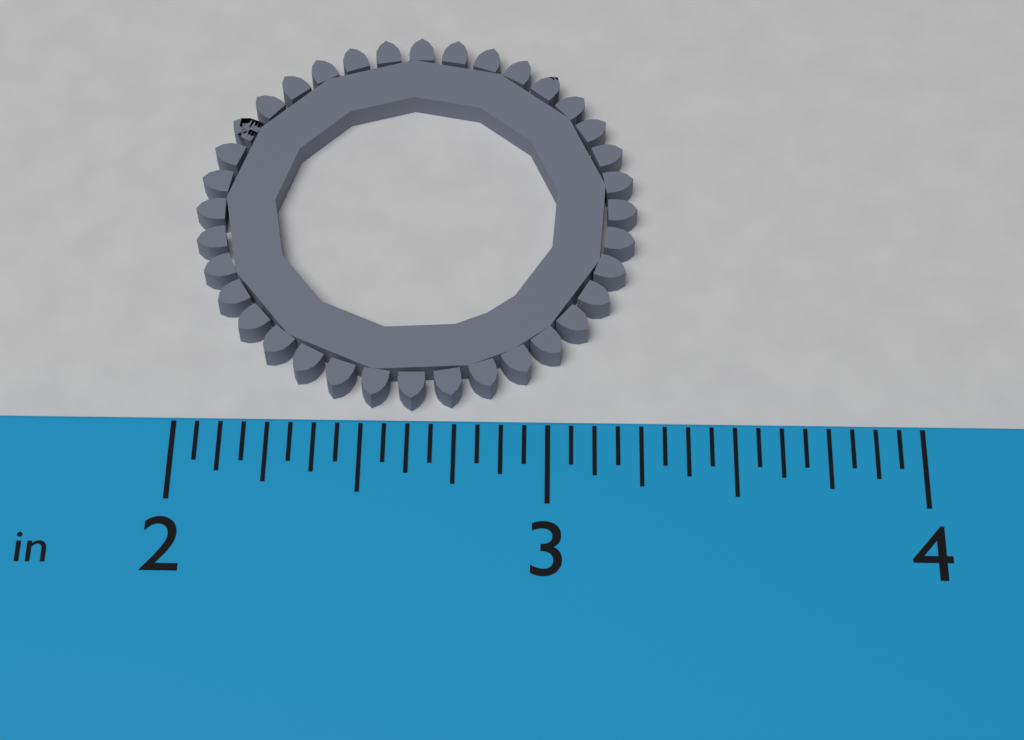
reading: 3.2500 in
